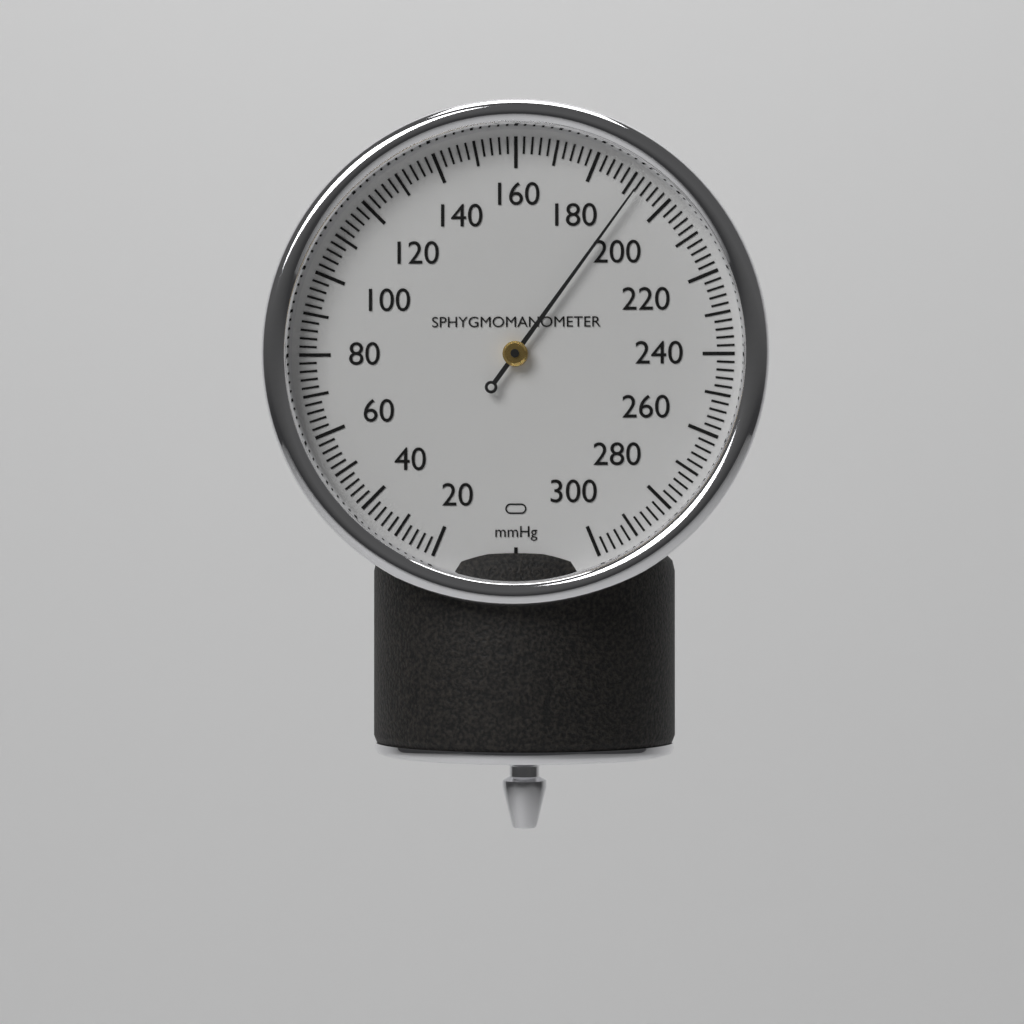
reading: 192 mmHg
